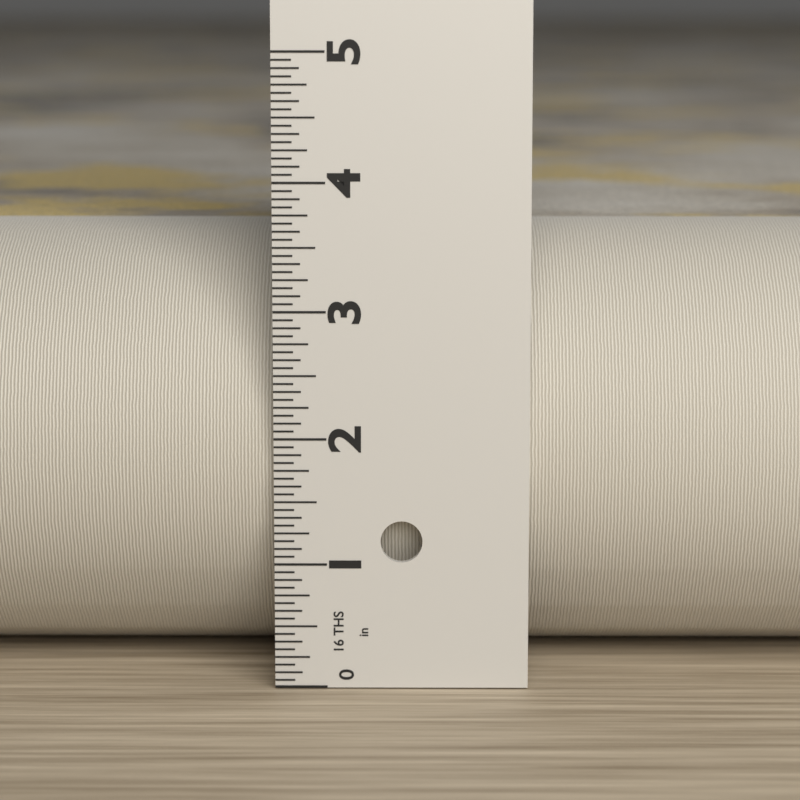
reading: 3.5625 in
